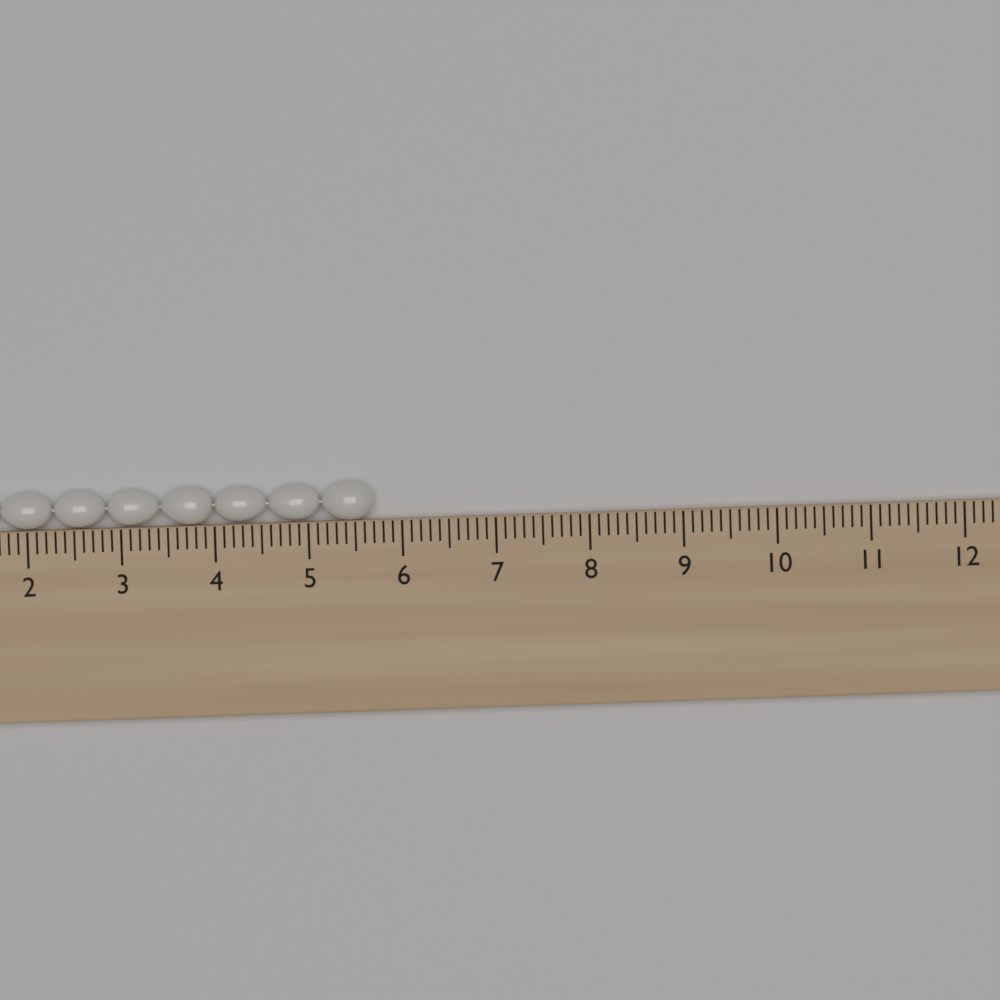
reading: 5.7 cm
